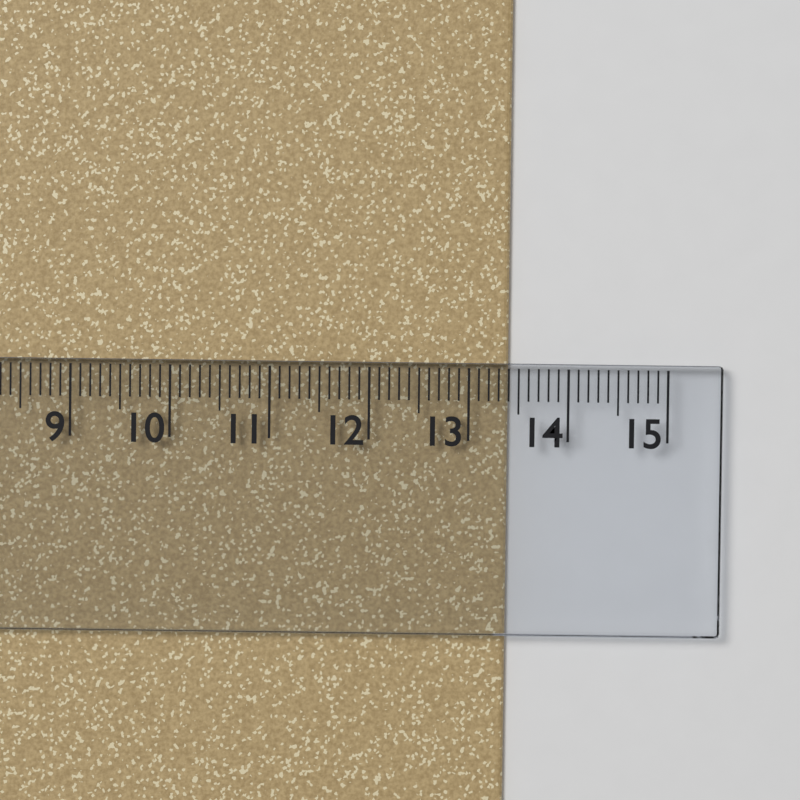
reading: 13.4 cm
